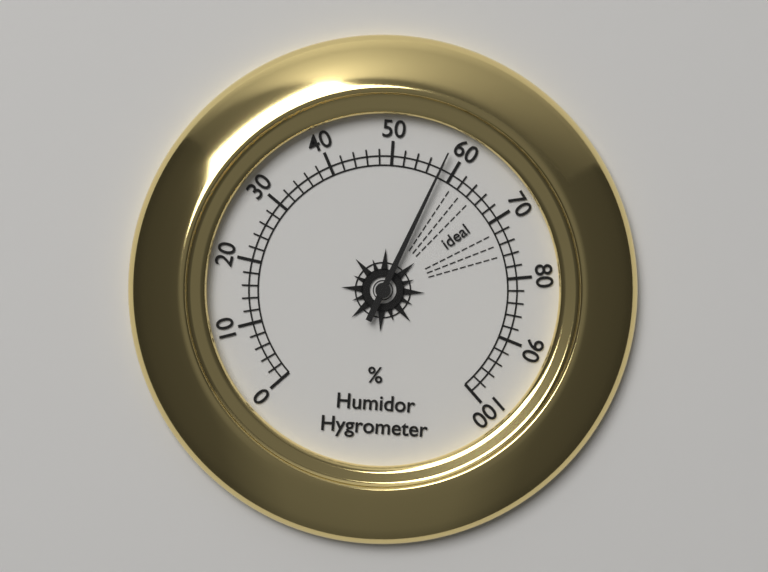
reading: 58 %
